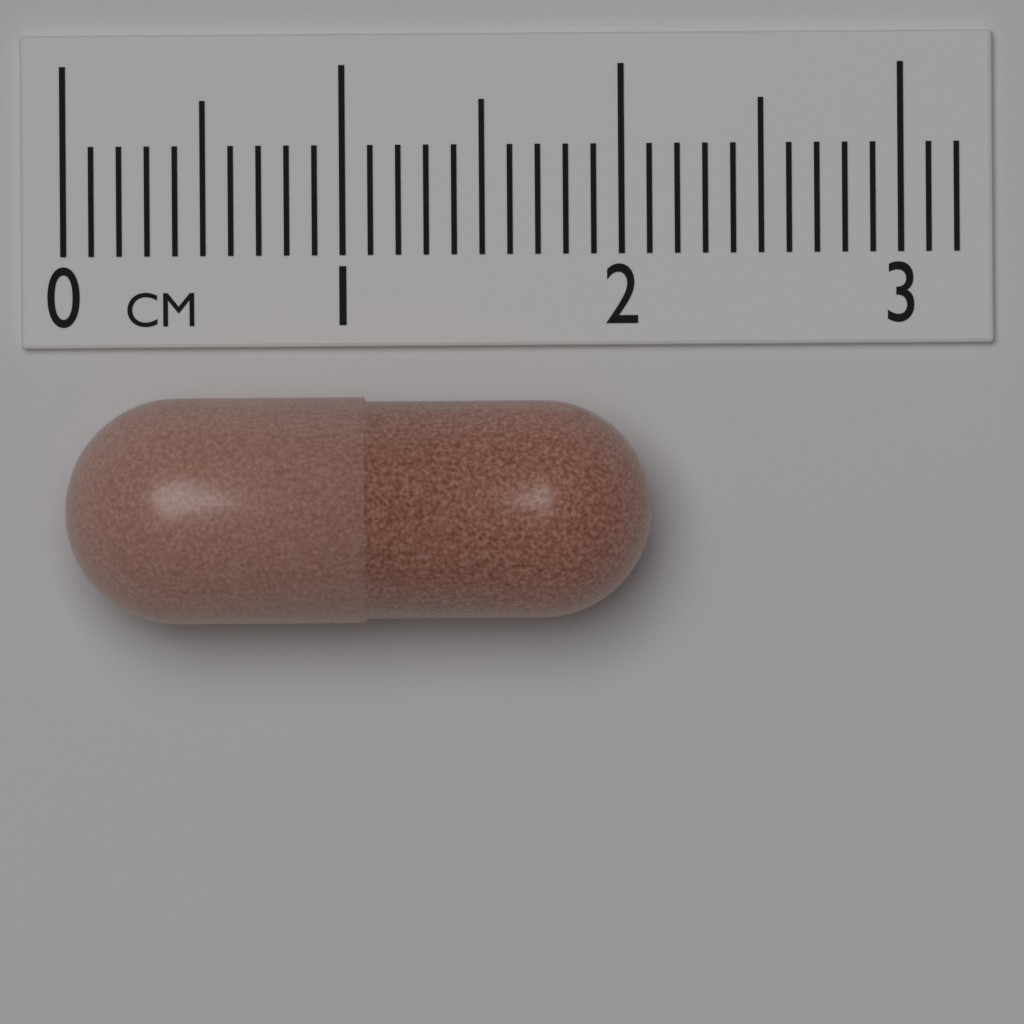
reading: 2.1 cm
